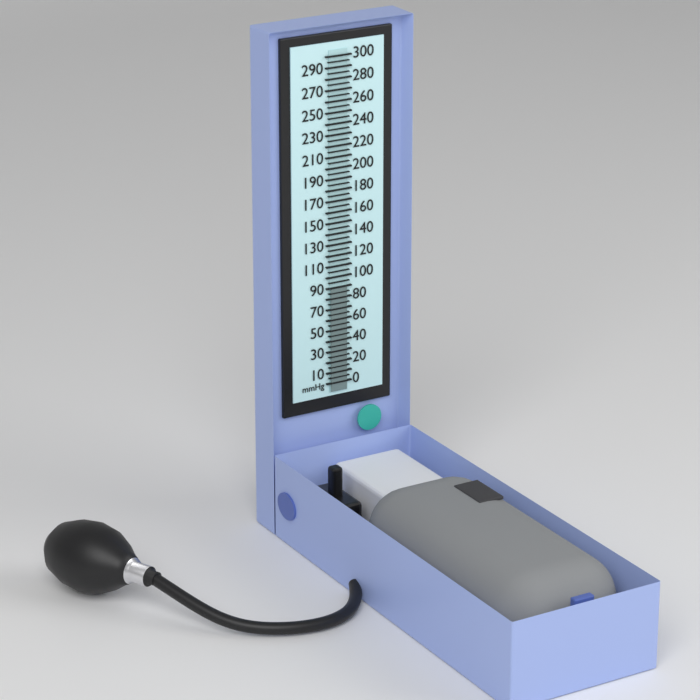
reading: 90 mmHg
